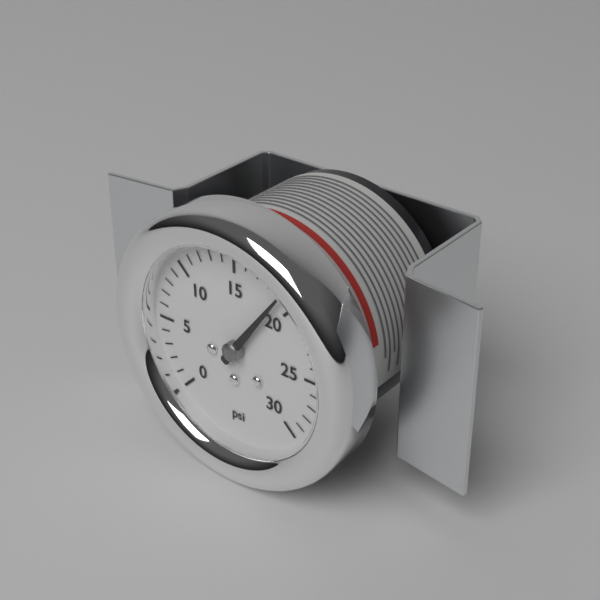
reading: 19 psi
